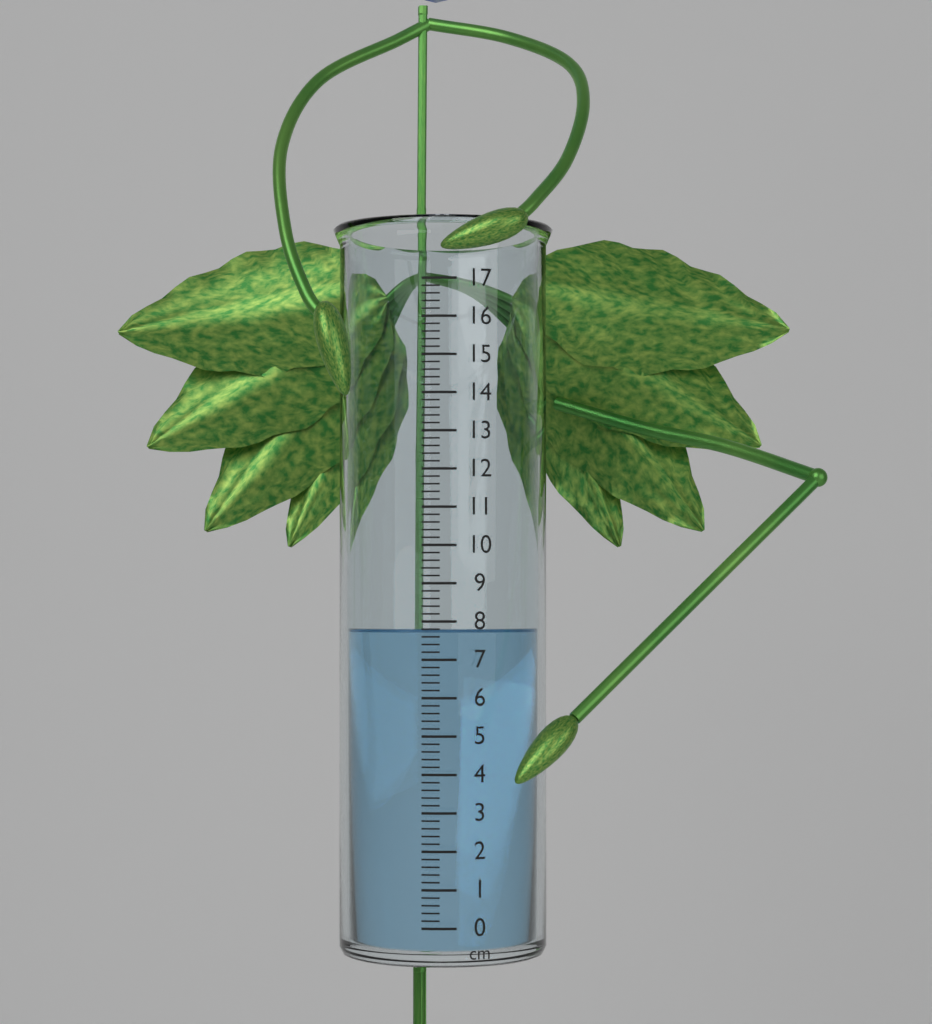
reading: 7.8 cm
